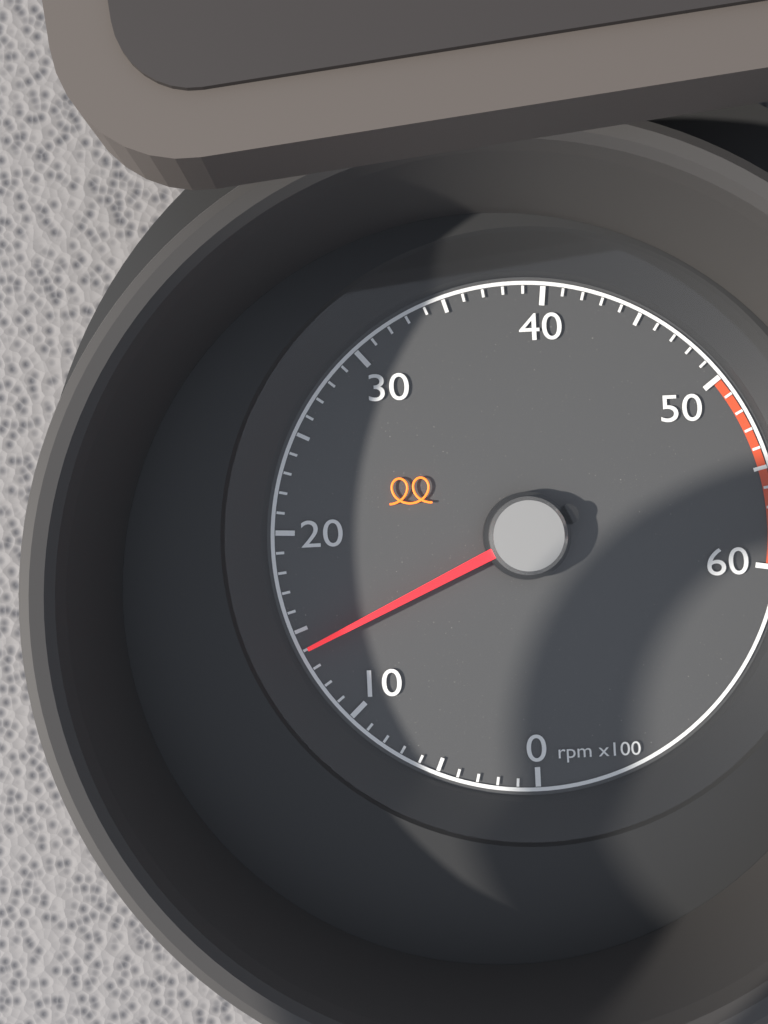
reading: 1400 rpm
